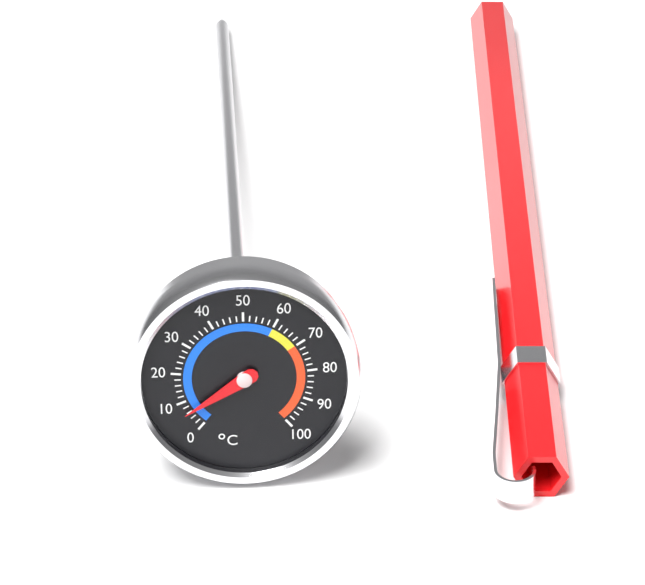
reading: 6 °C
